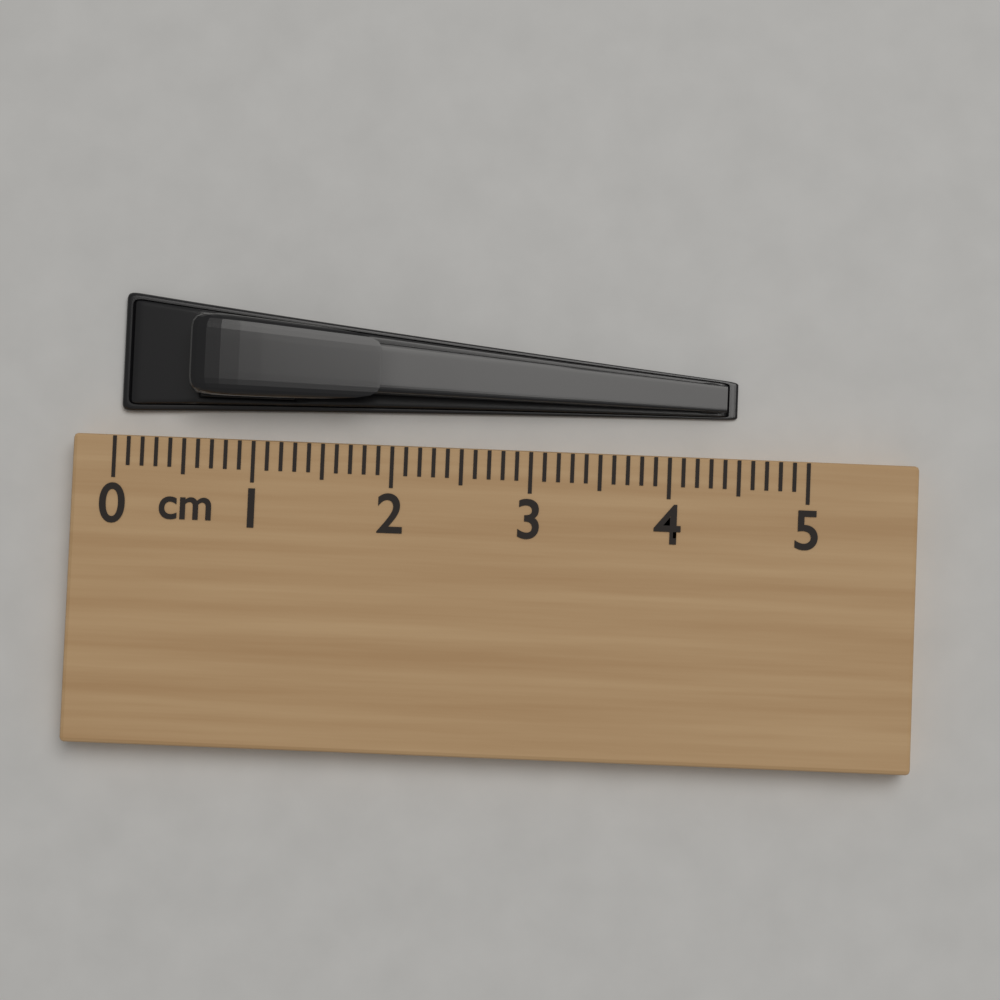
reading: 4.5 cm
